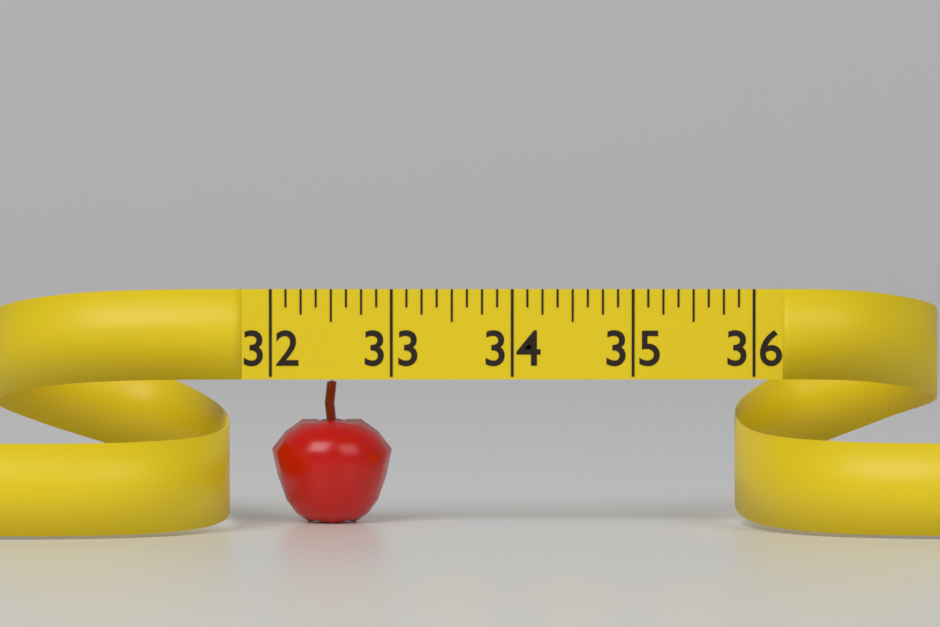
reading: 33.000 (no unit)
